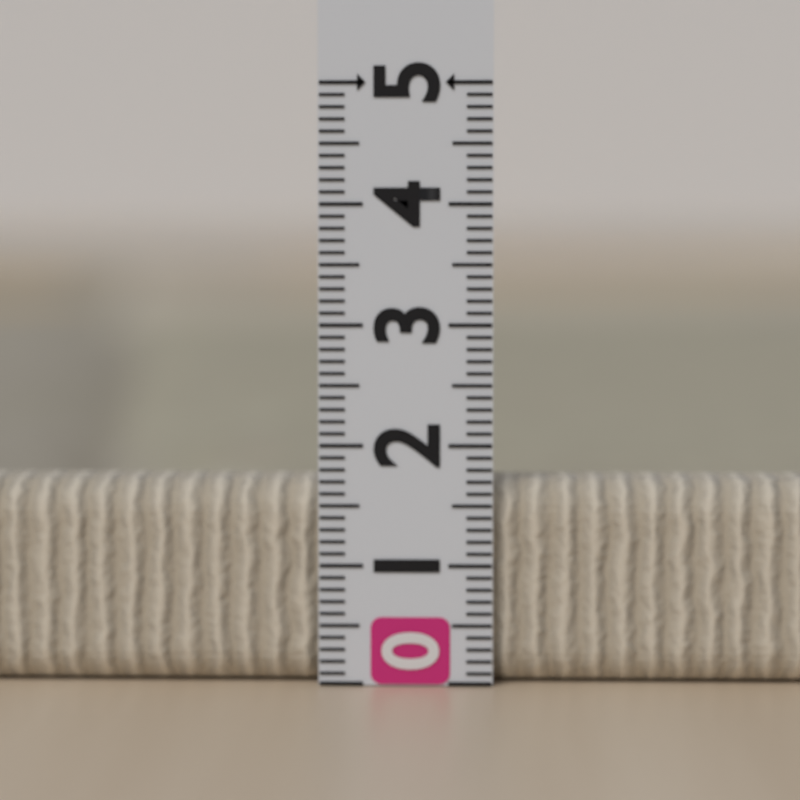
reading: 1.7 (no unit)
